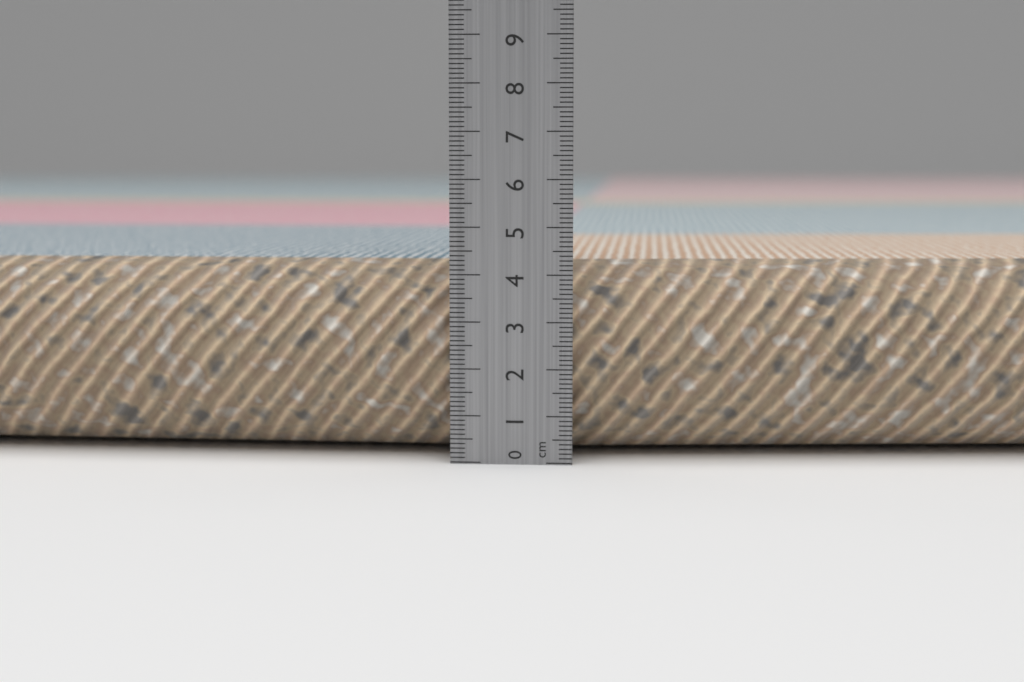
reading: 4.2 cm
